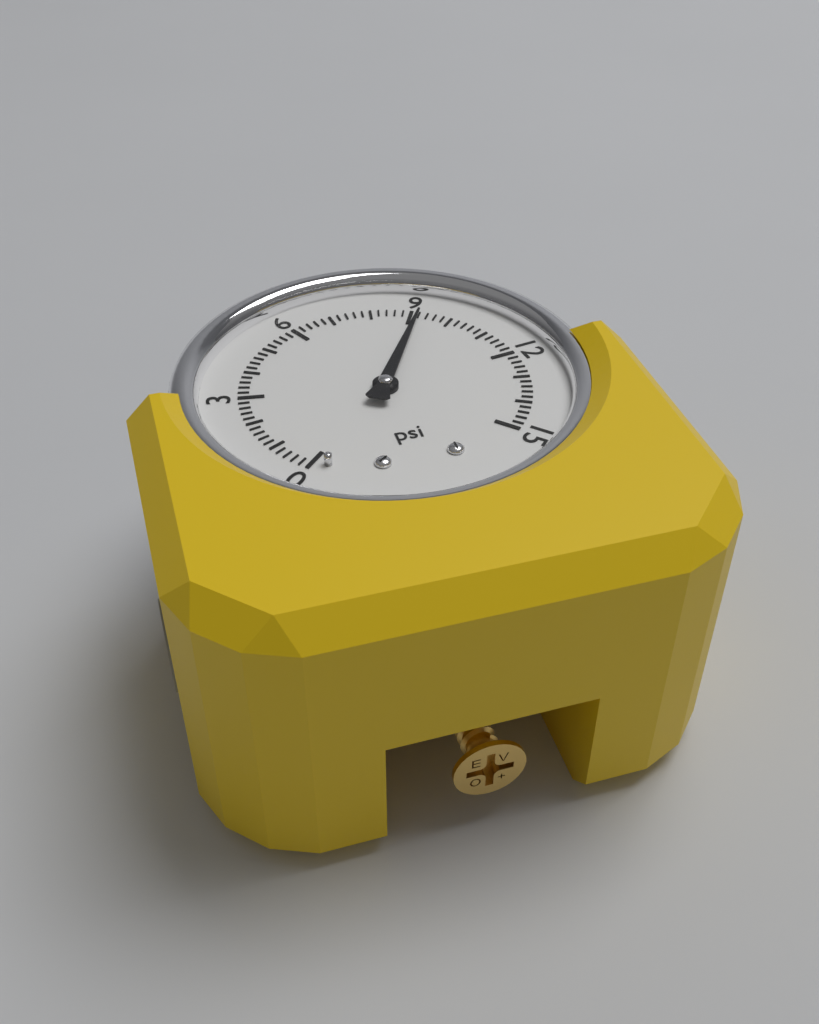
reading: 9.2 psi
